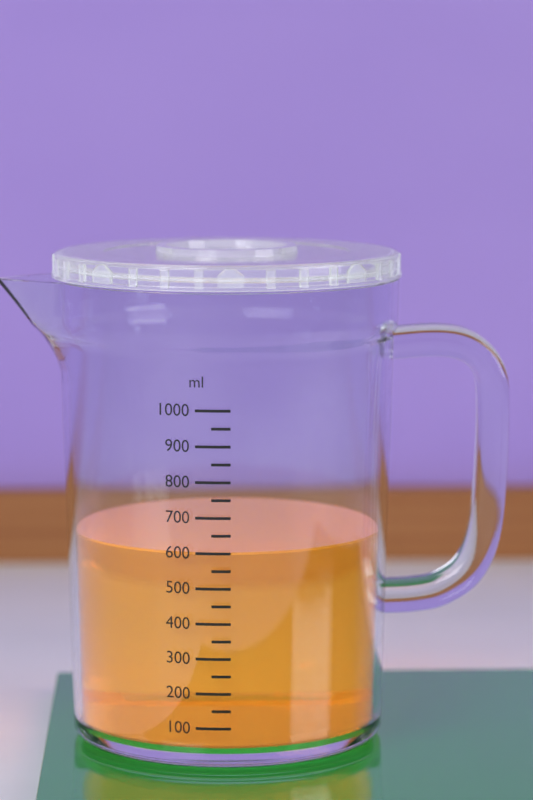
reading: 600 ml
